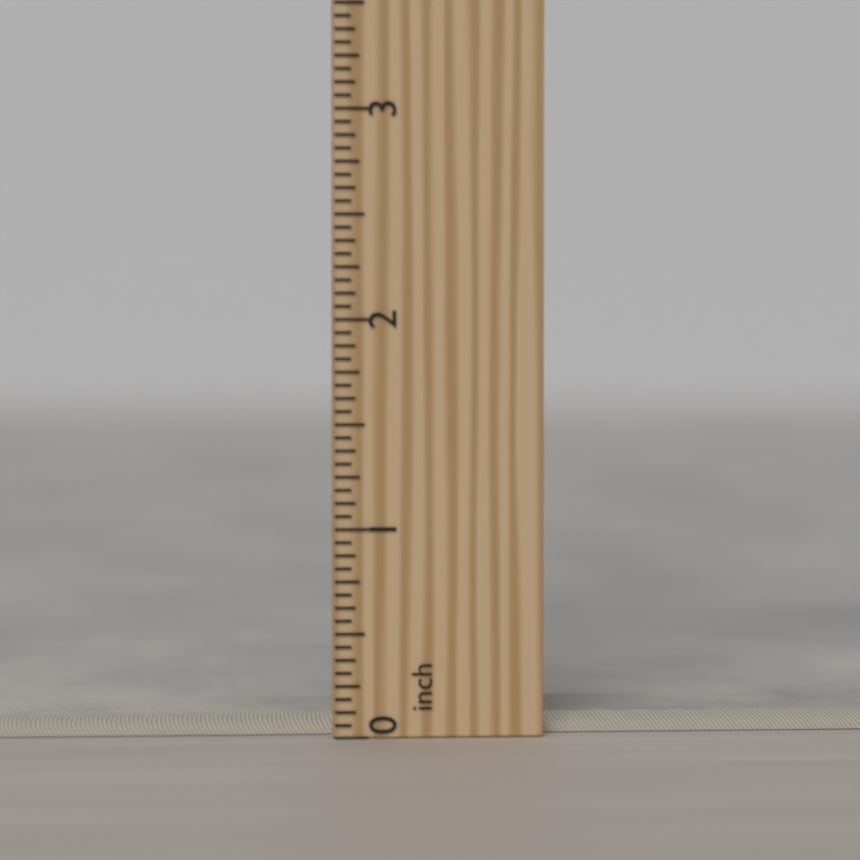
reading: 0.0625 inch
